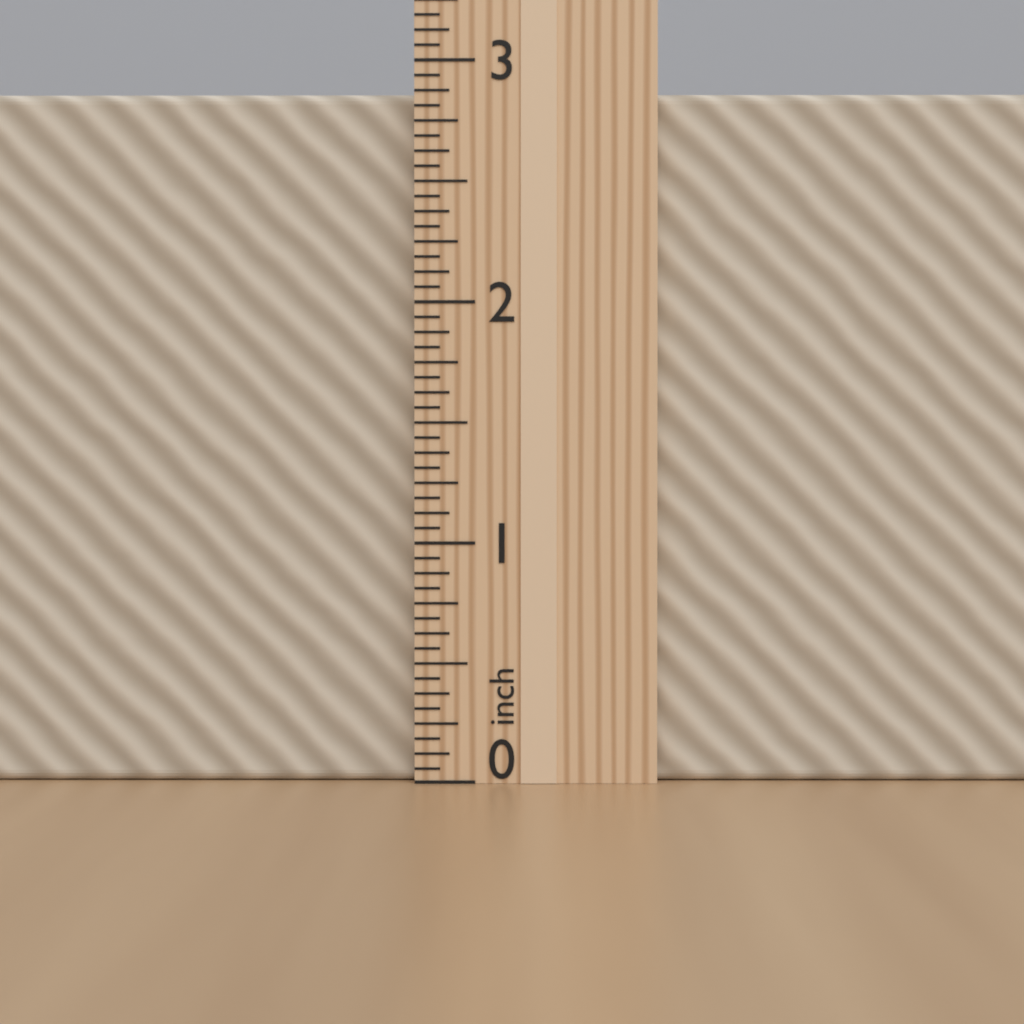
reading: 2.8750 in
